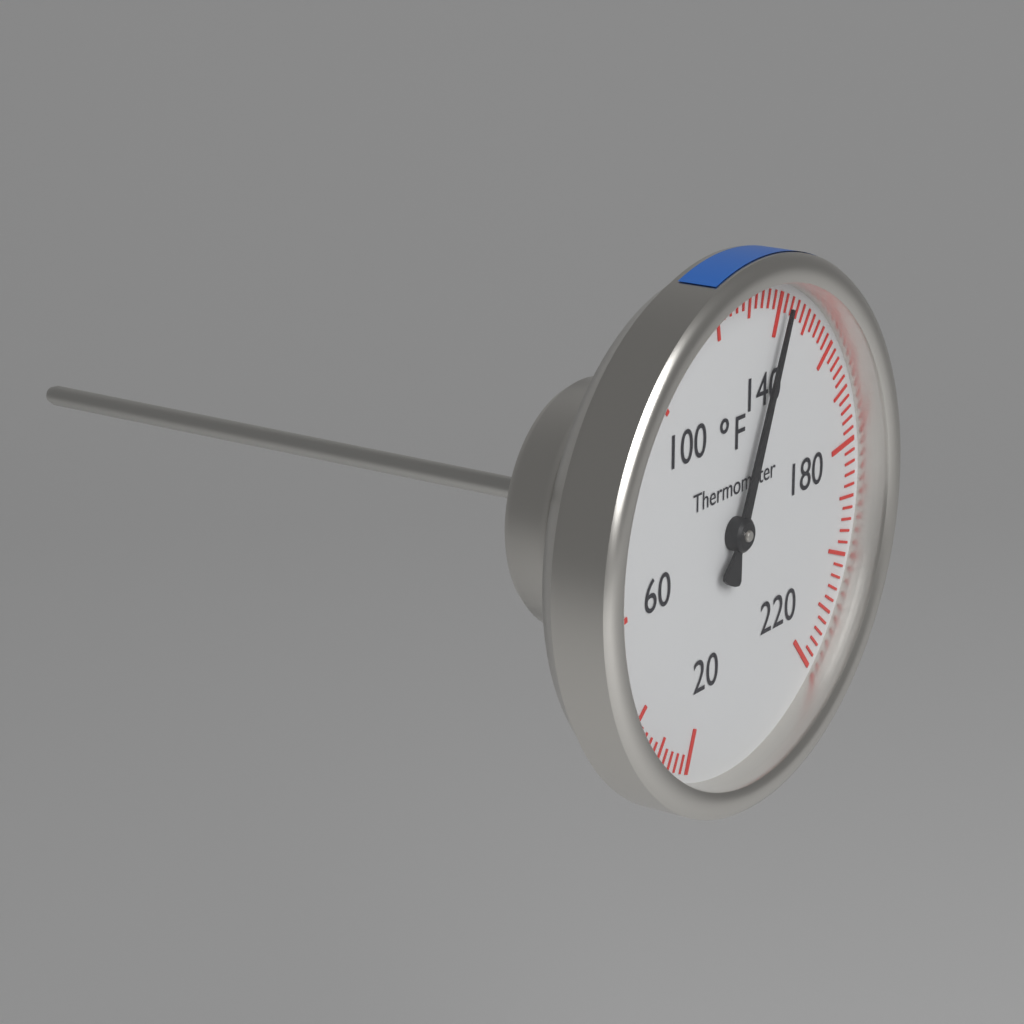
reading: 142 °F
